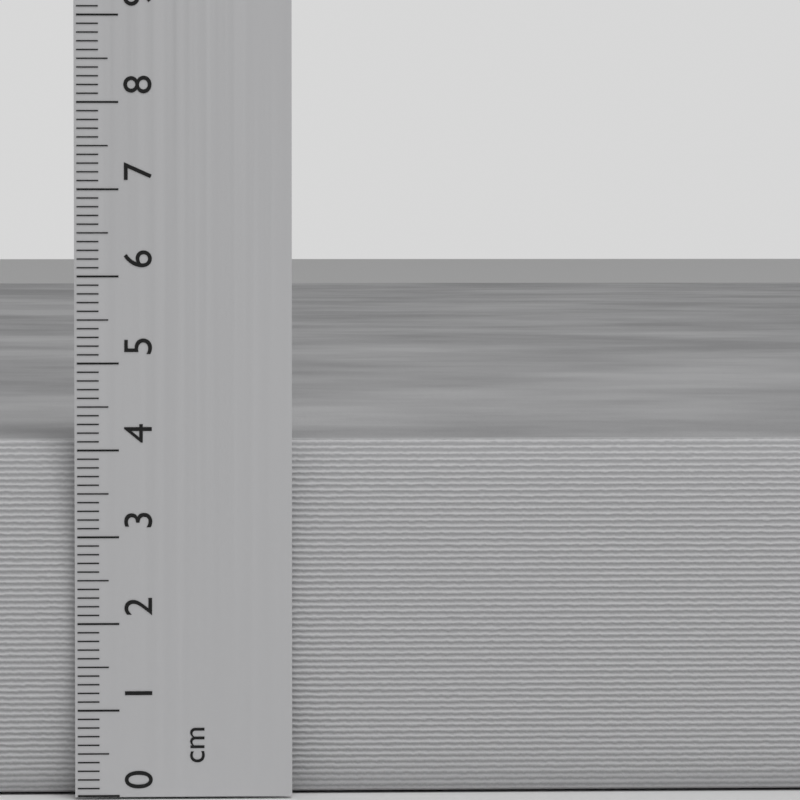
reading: 4.1 cm
